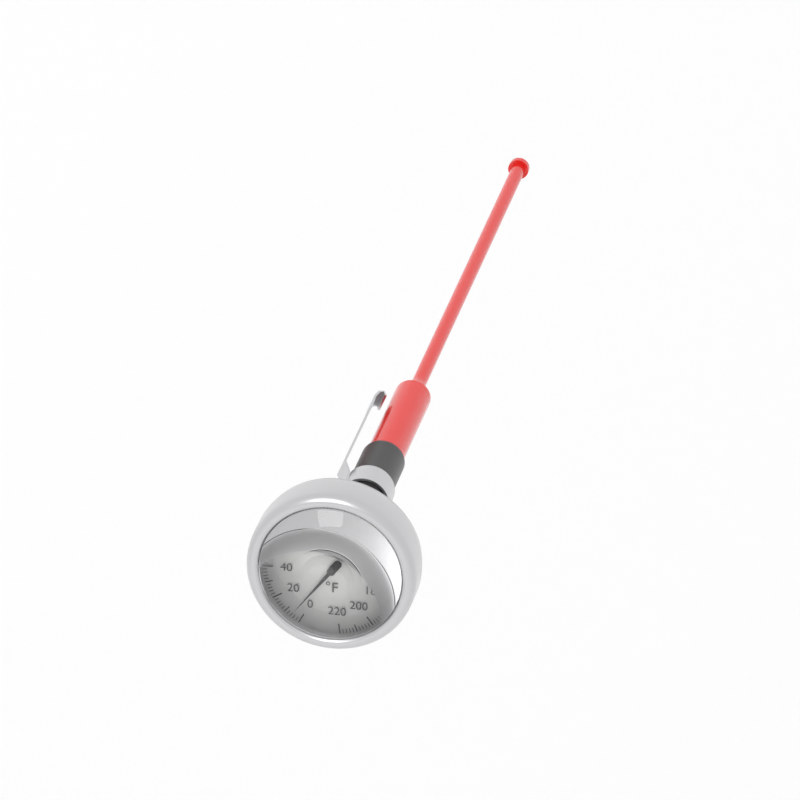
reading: 6 °F
